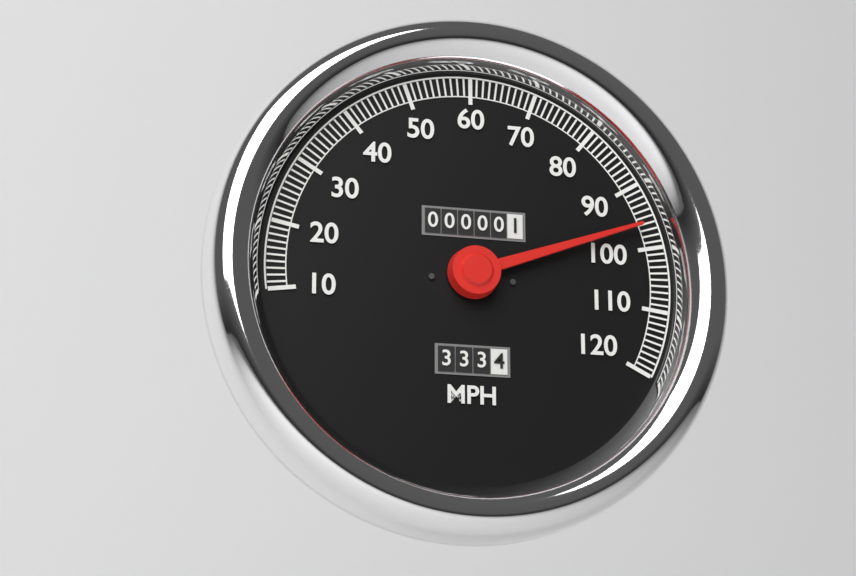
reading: 96 MPH
